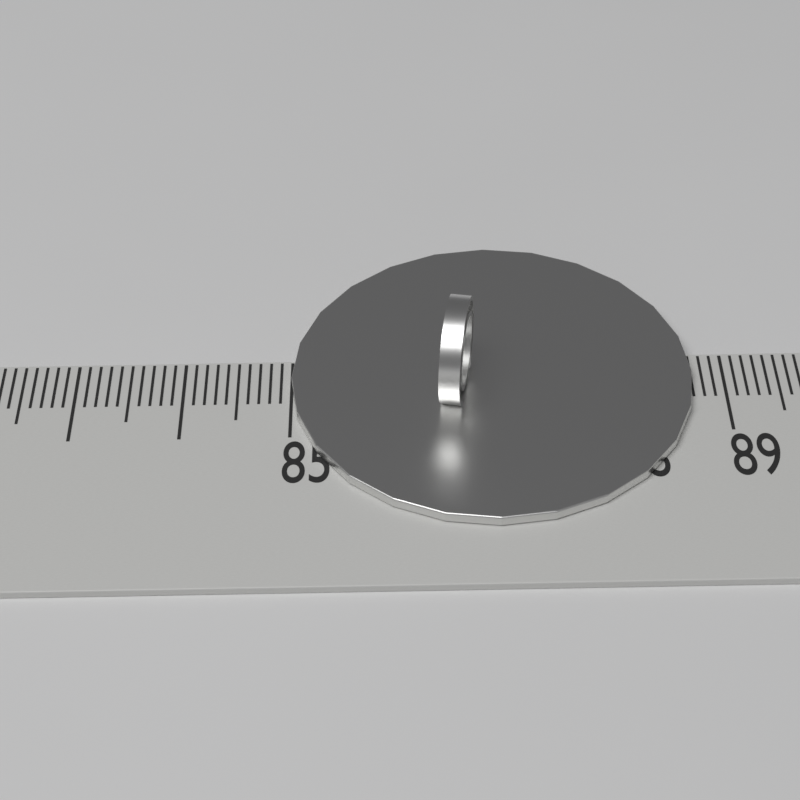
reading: 88.7 (no unit)
